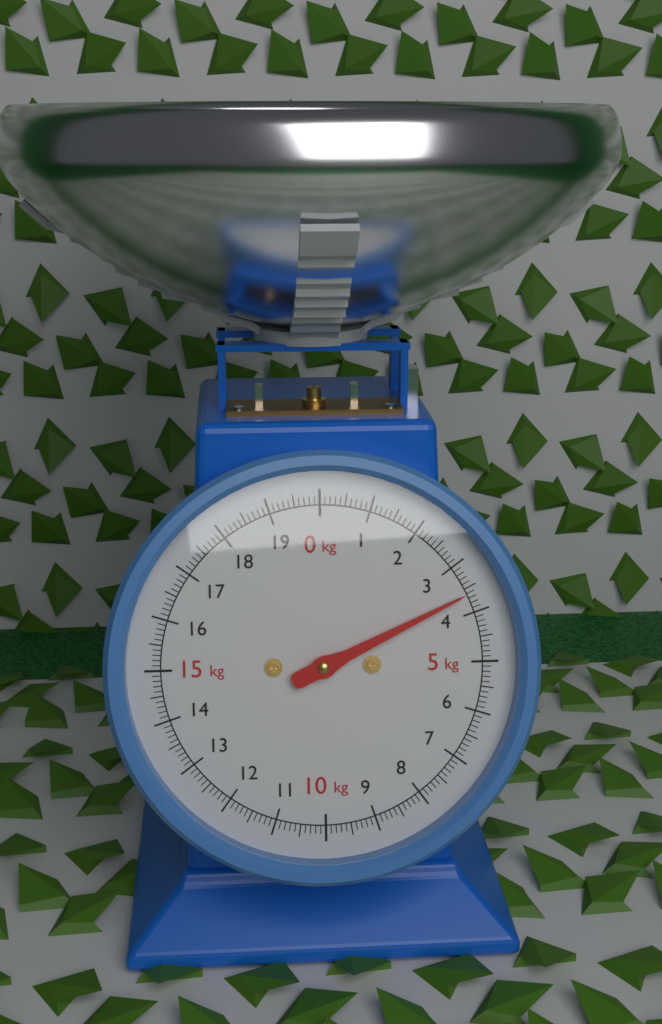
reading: 3.6 kg
